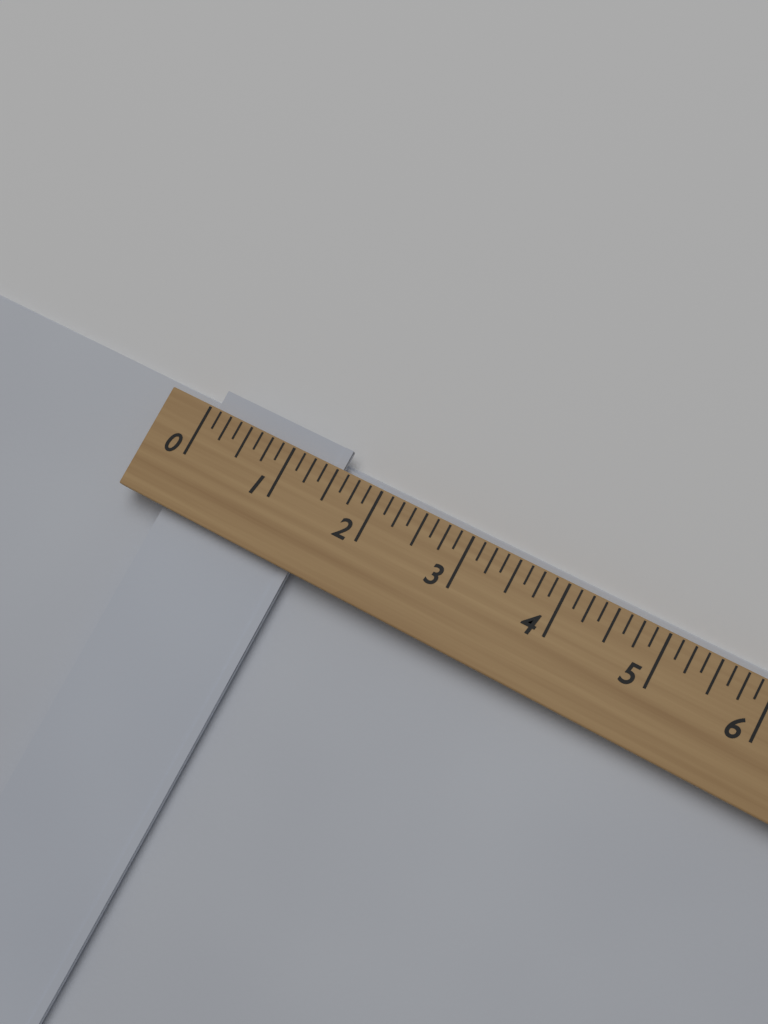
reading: 1.500 (no unit)
